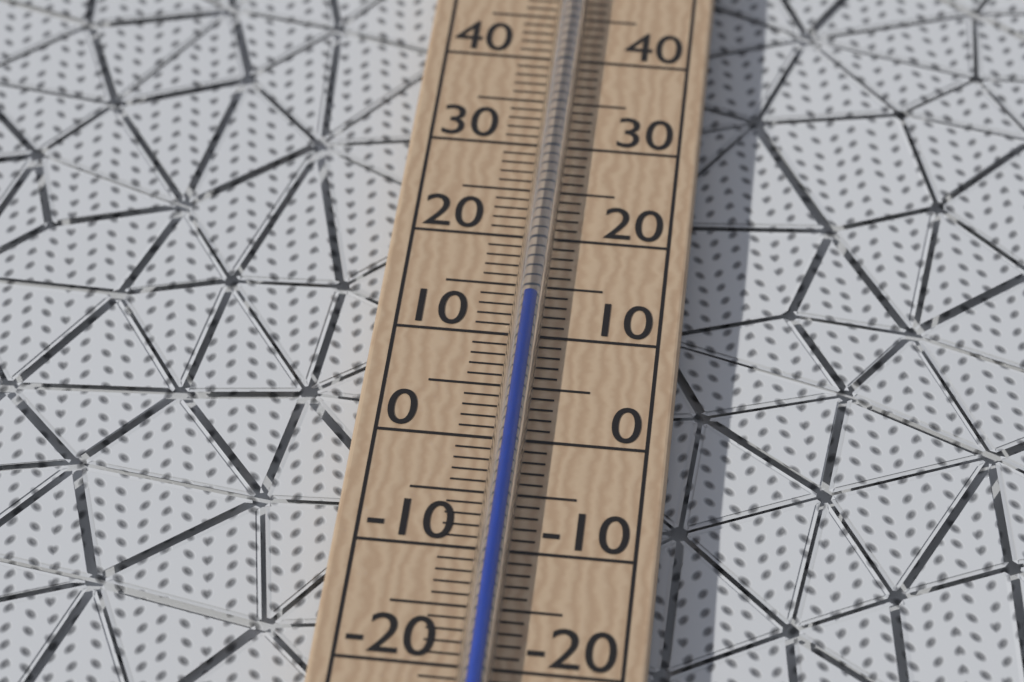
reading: 13 °C
